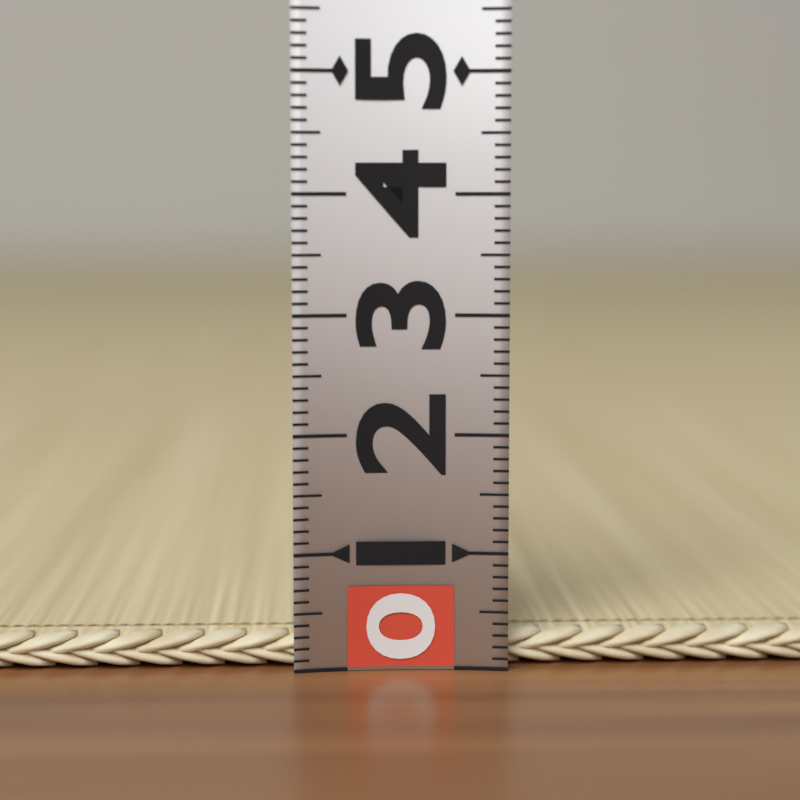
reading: 0.3 (no unit)
